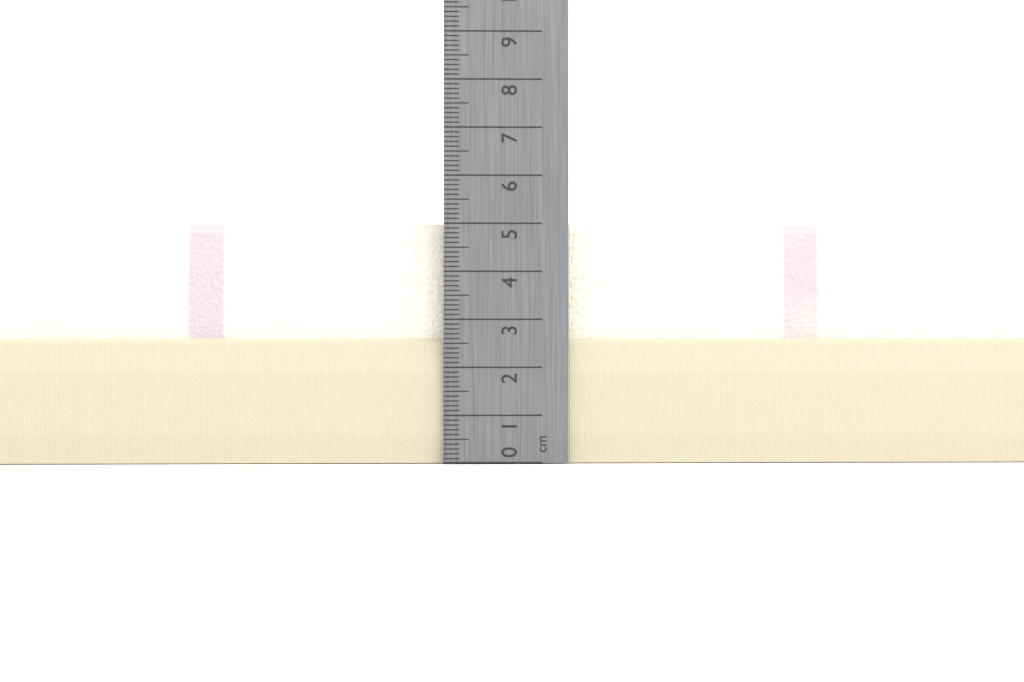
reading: 5.0 cm
